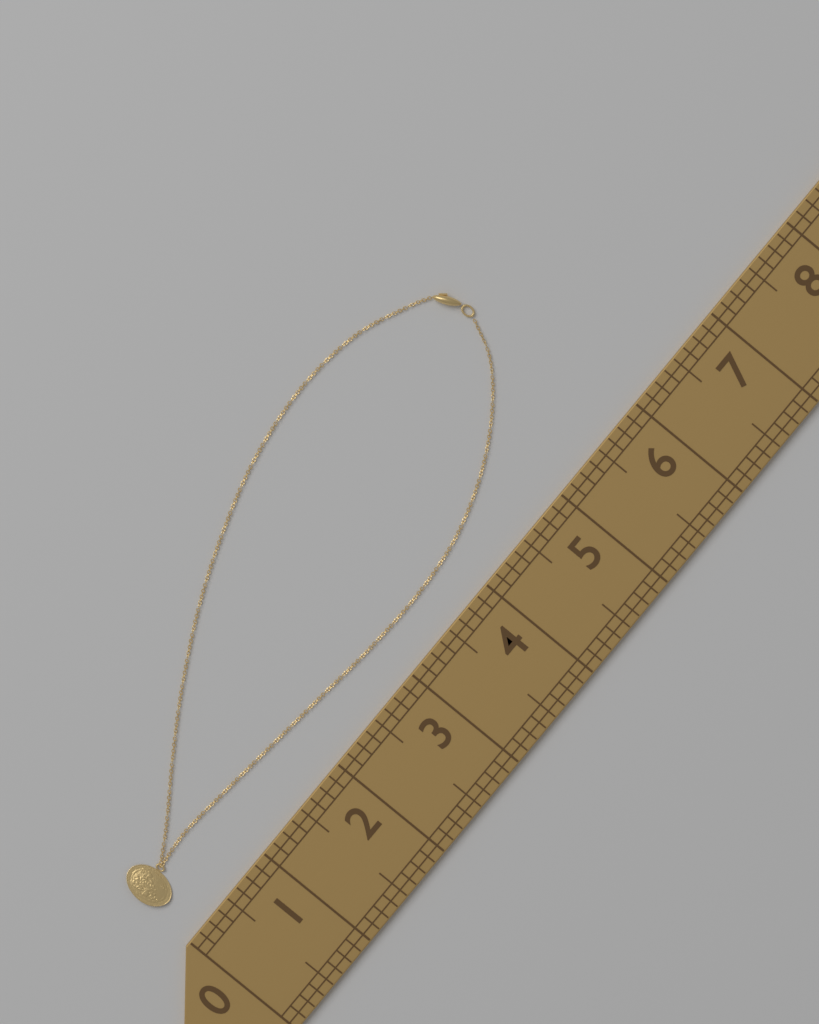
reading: 5.750 (no unit)
